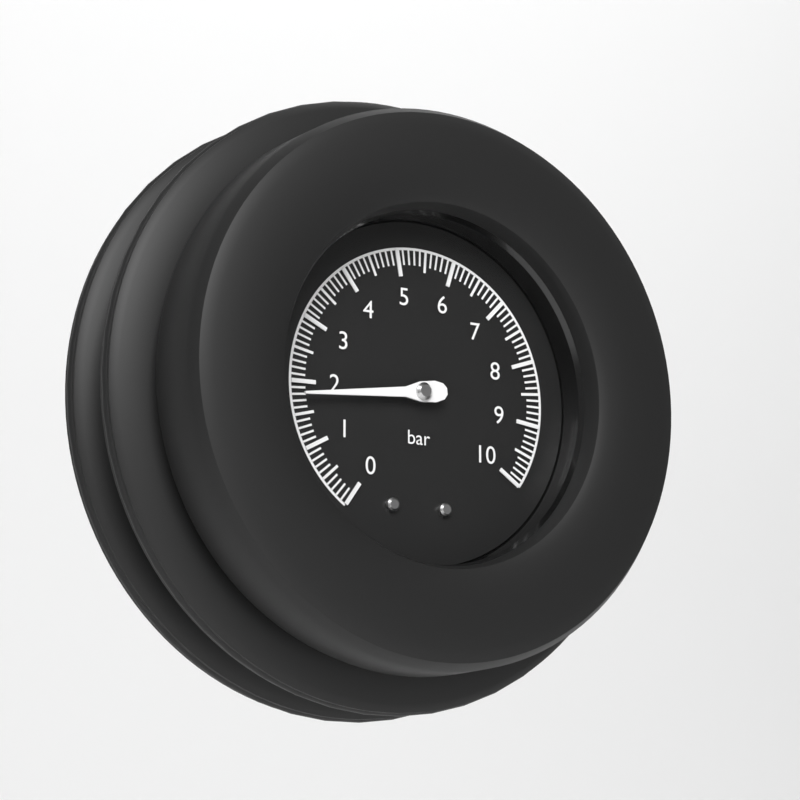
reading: 1.8 bar
